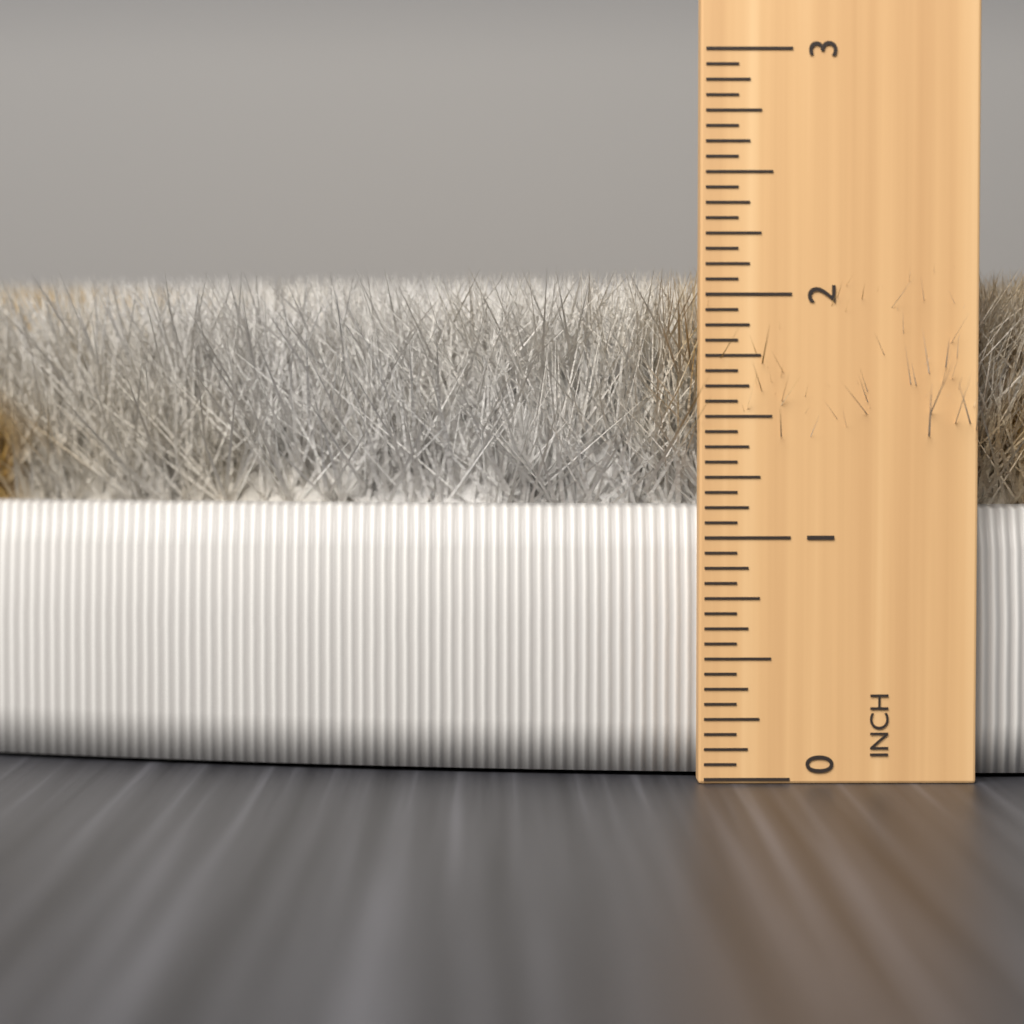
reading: 2.1250 in
